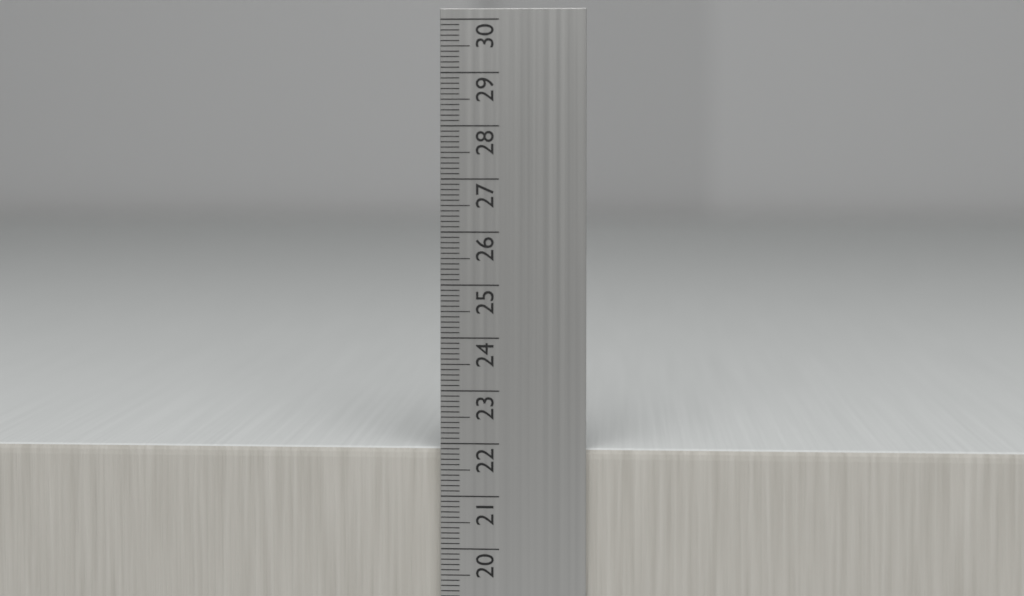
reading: 21.9 cm
